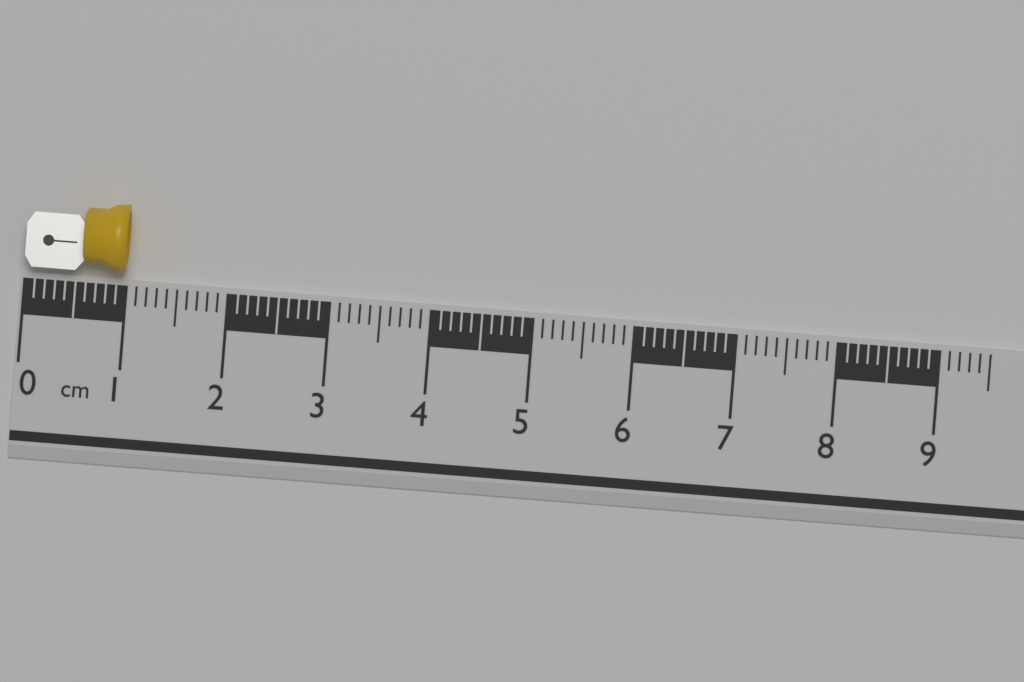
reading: 1.0 cm
